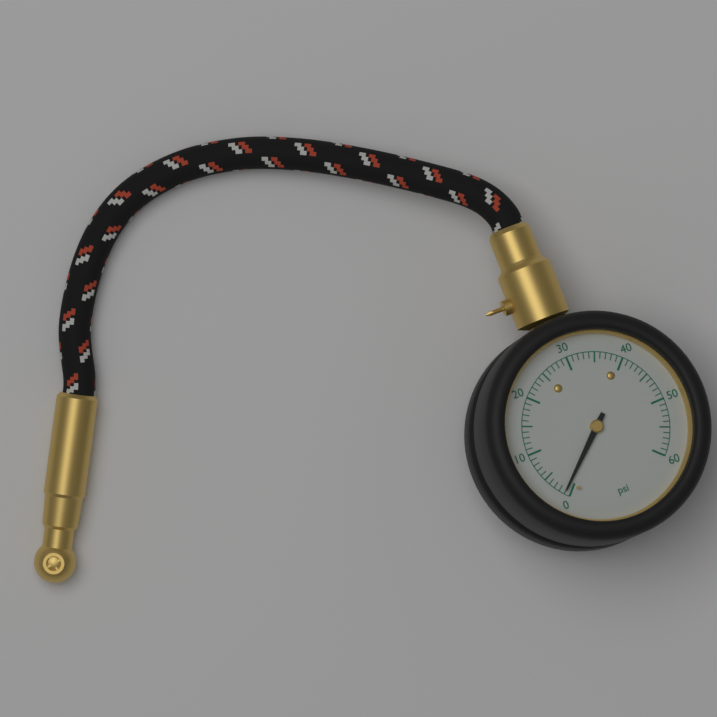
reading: 1 psi
